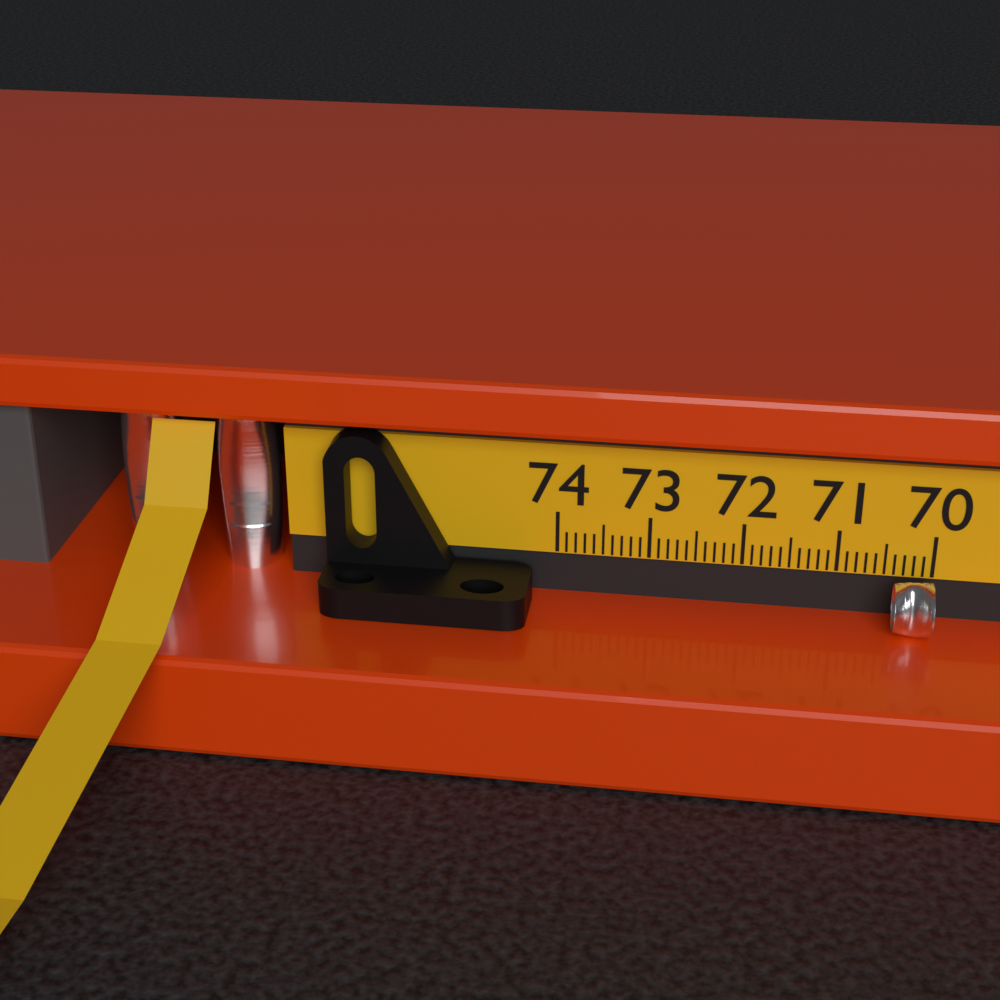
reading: 70.4 (no unit)
